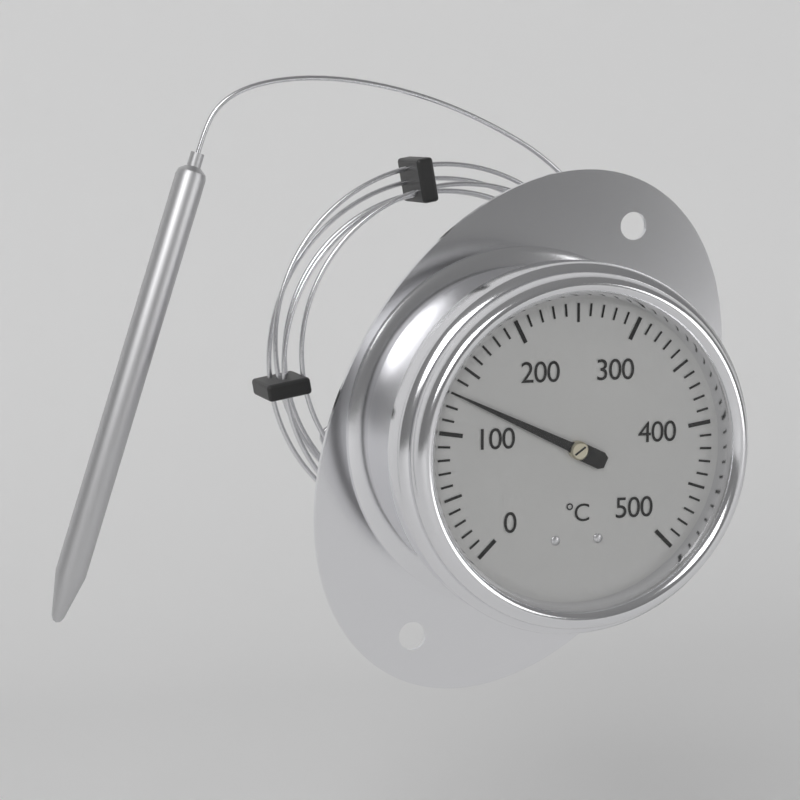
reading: 130 °C
